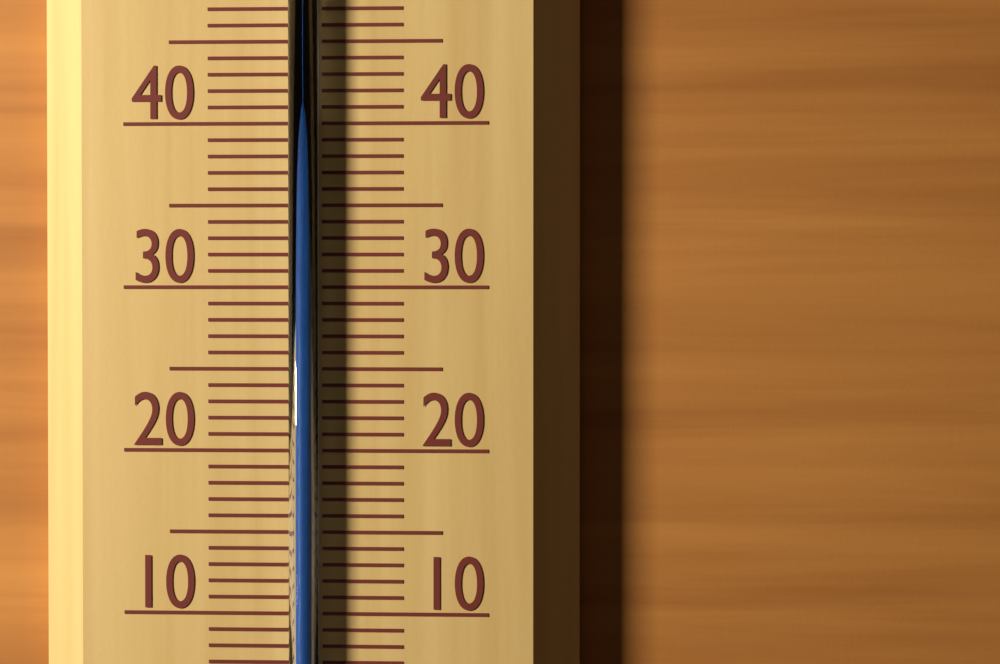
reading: 41 °C
